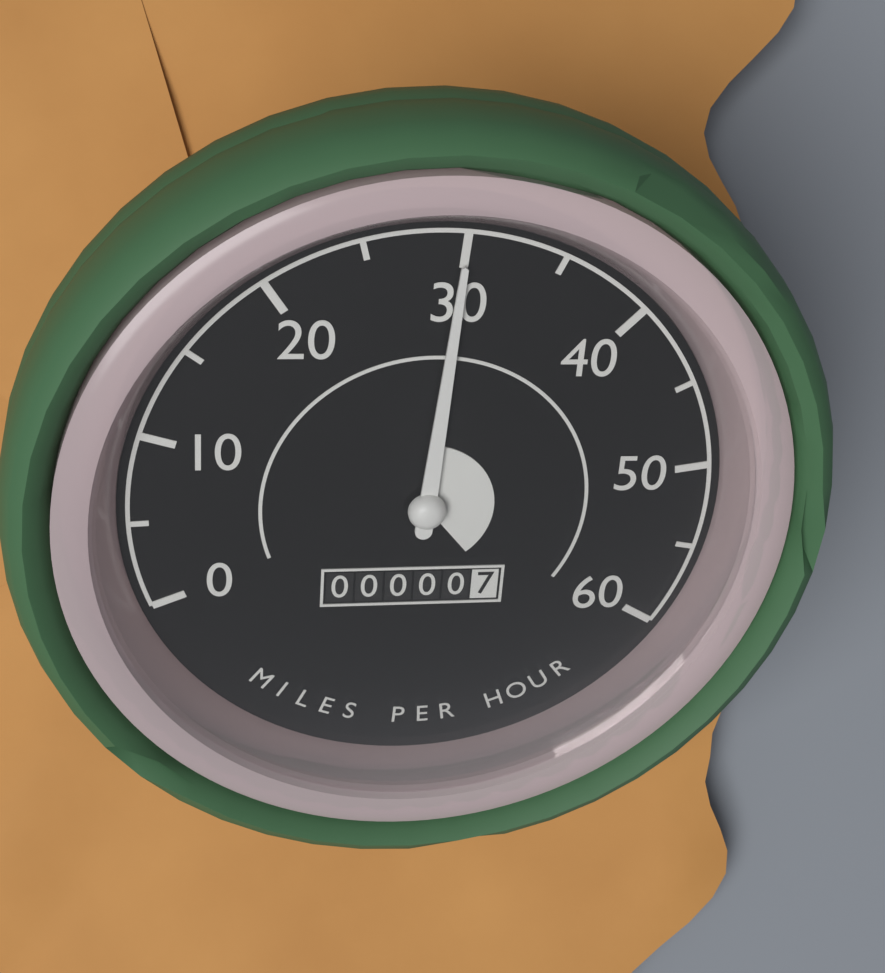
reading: 30 mph
